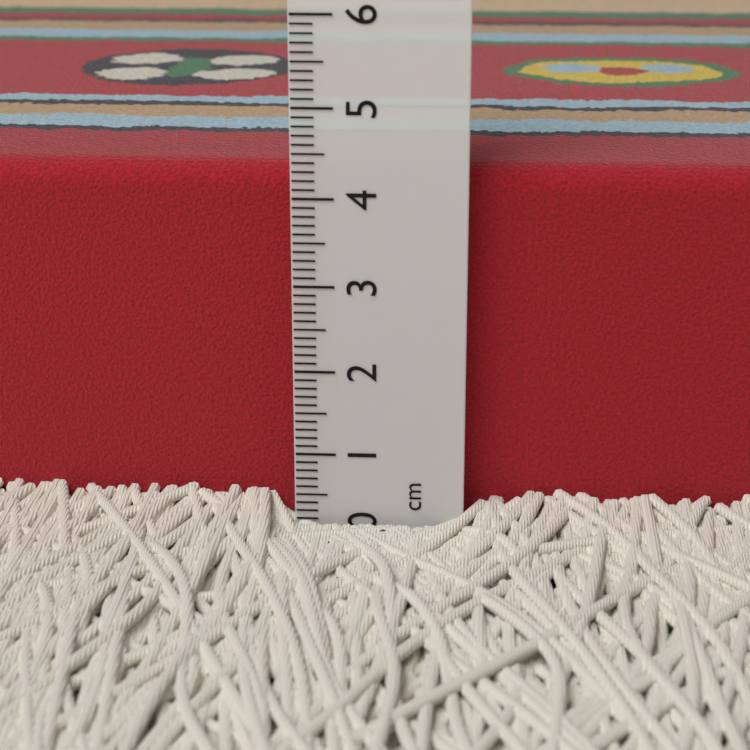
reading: 4.3 cm
